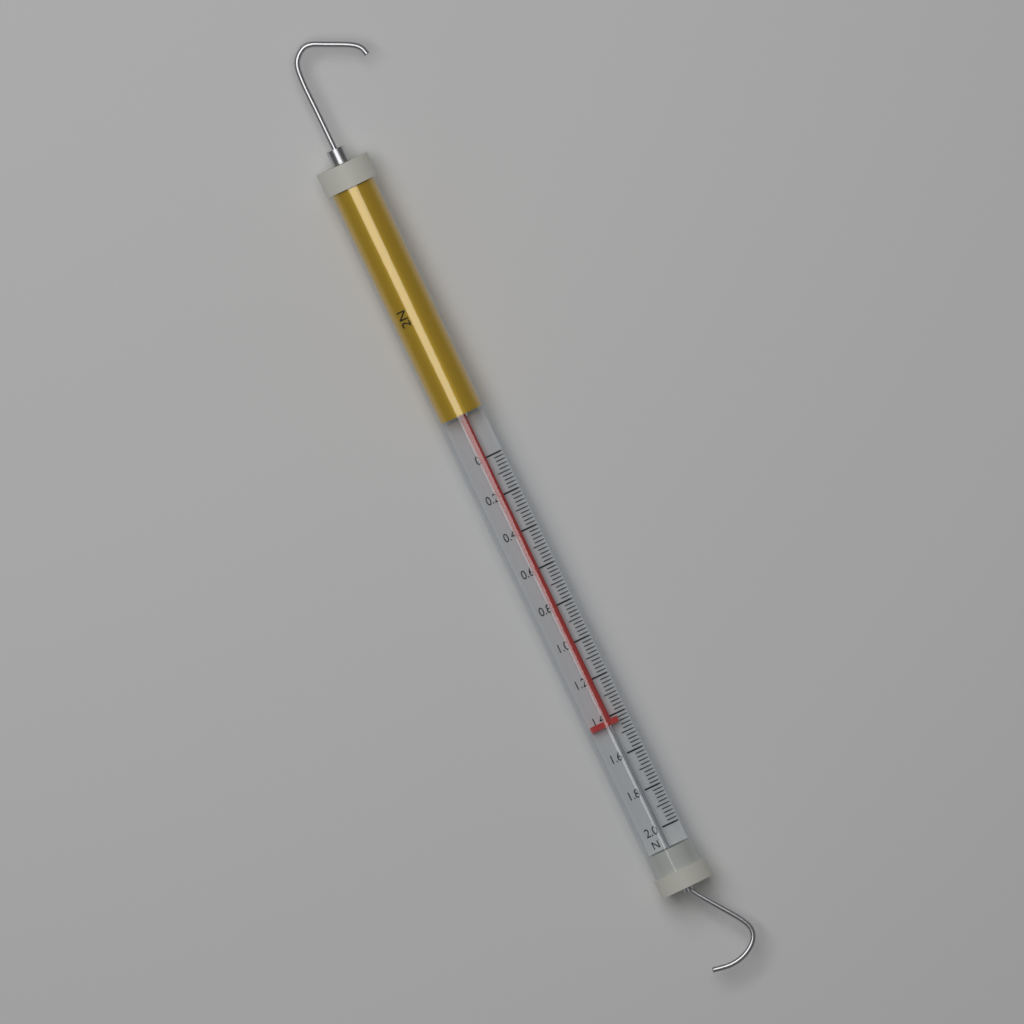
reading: 1.44 N
